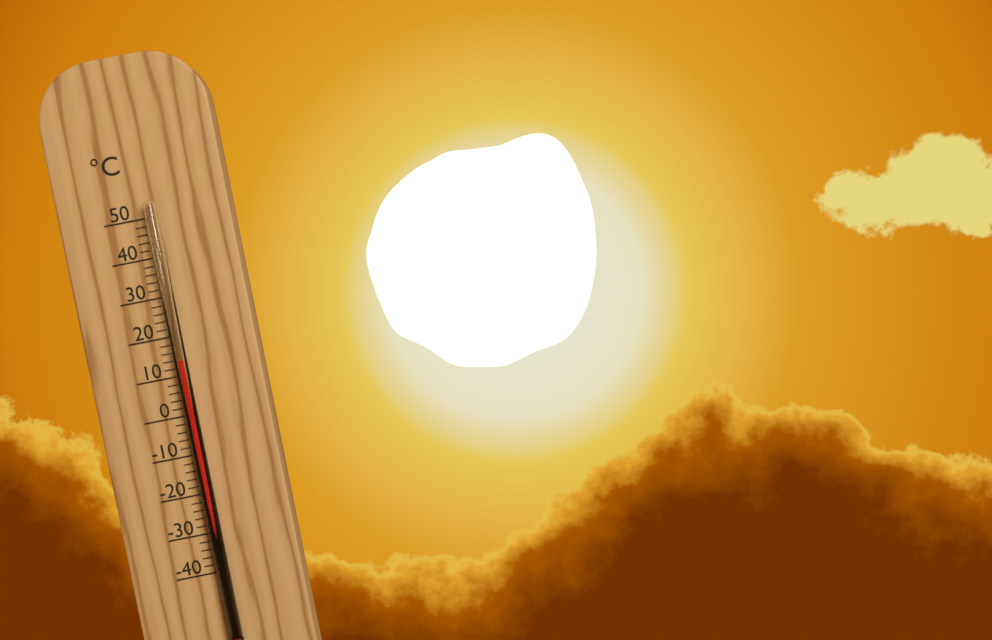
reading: 14 °C
